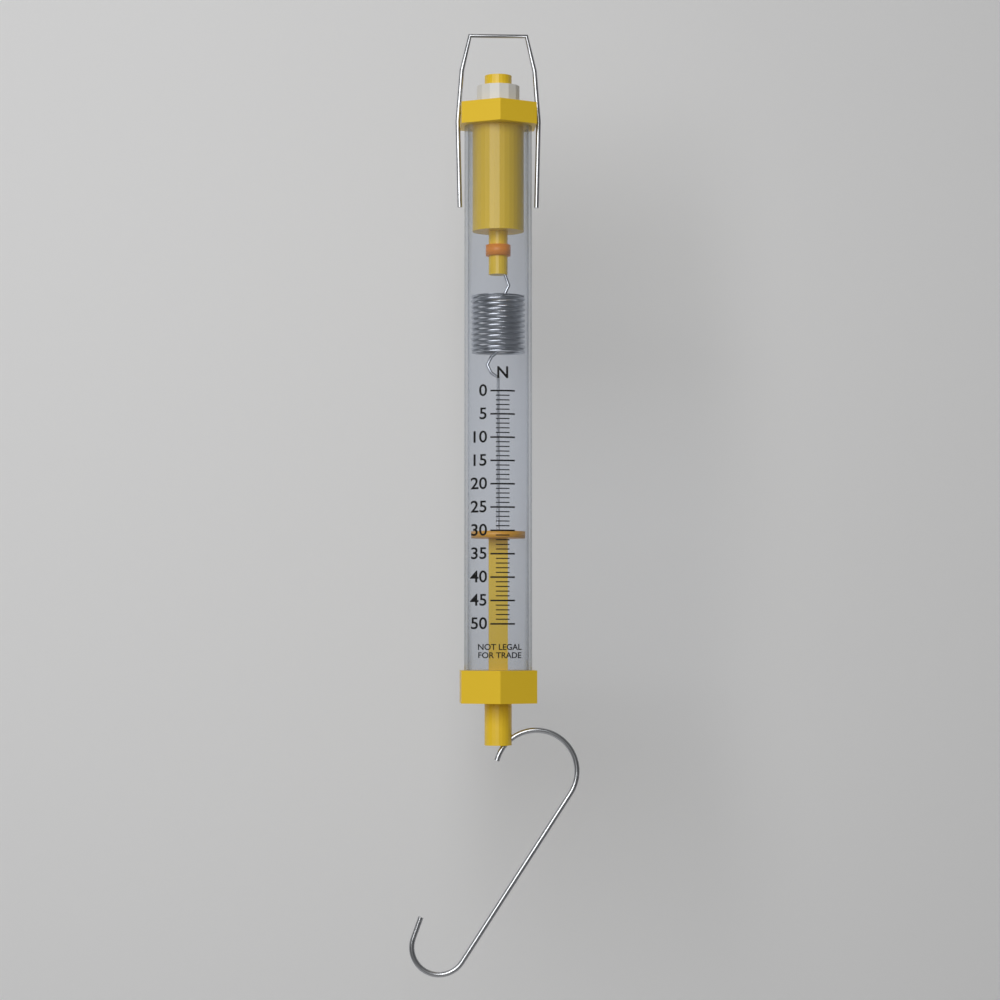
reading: 30 N
